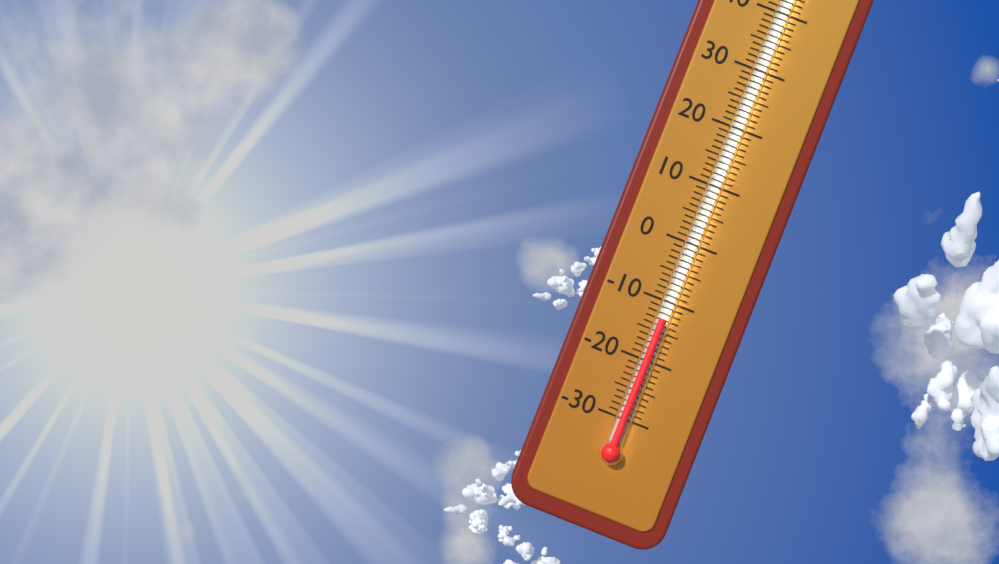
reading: -13 °C
